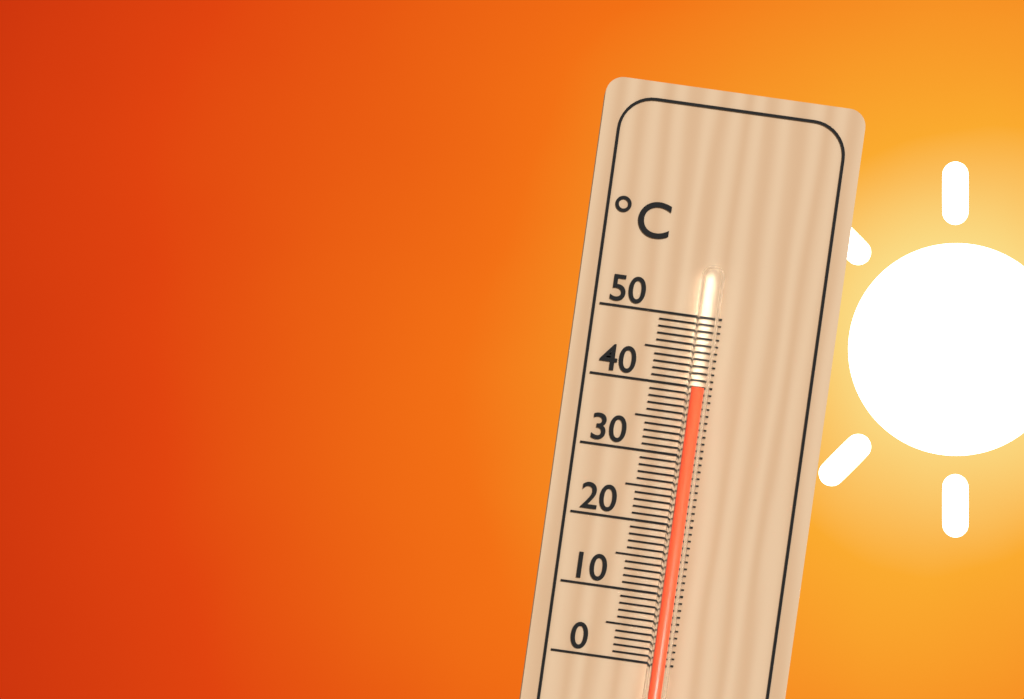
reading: 40 °C
